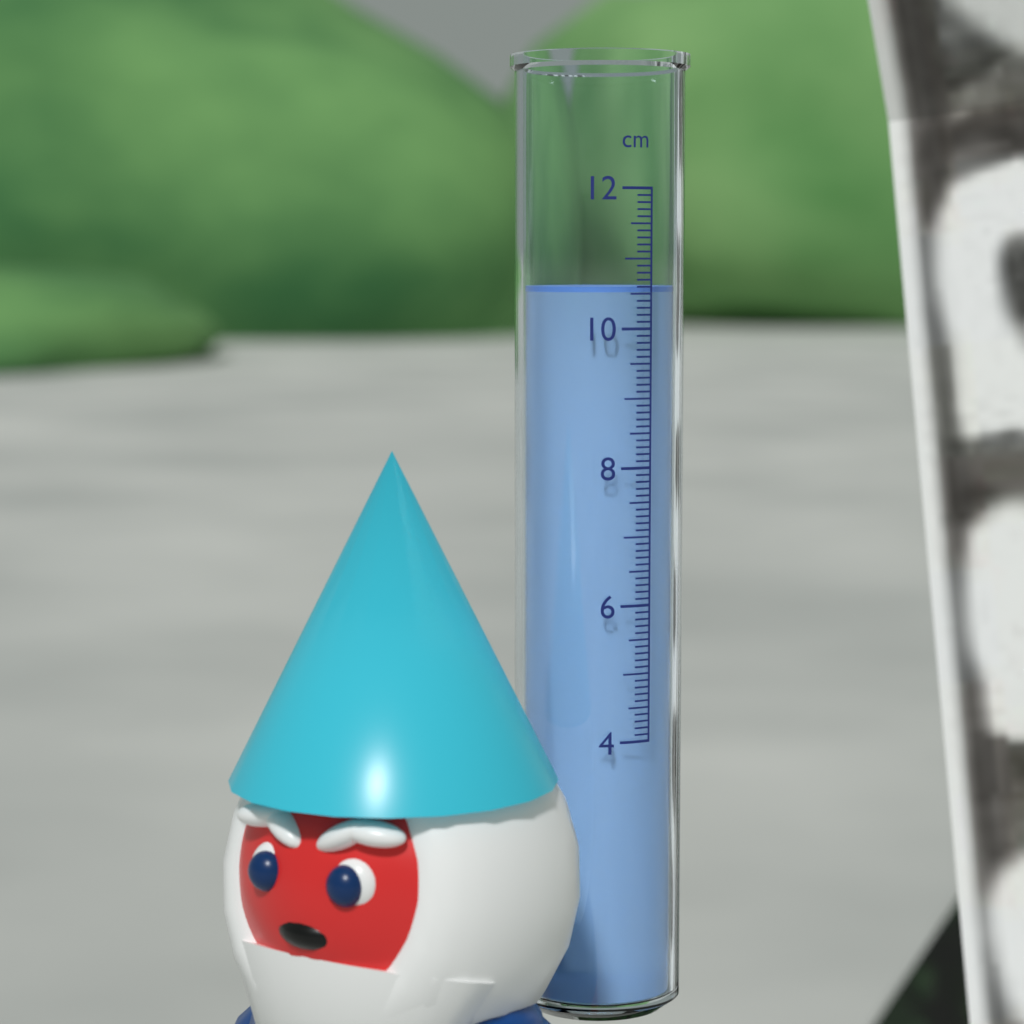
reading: 10.6 cm
